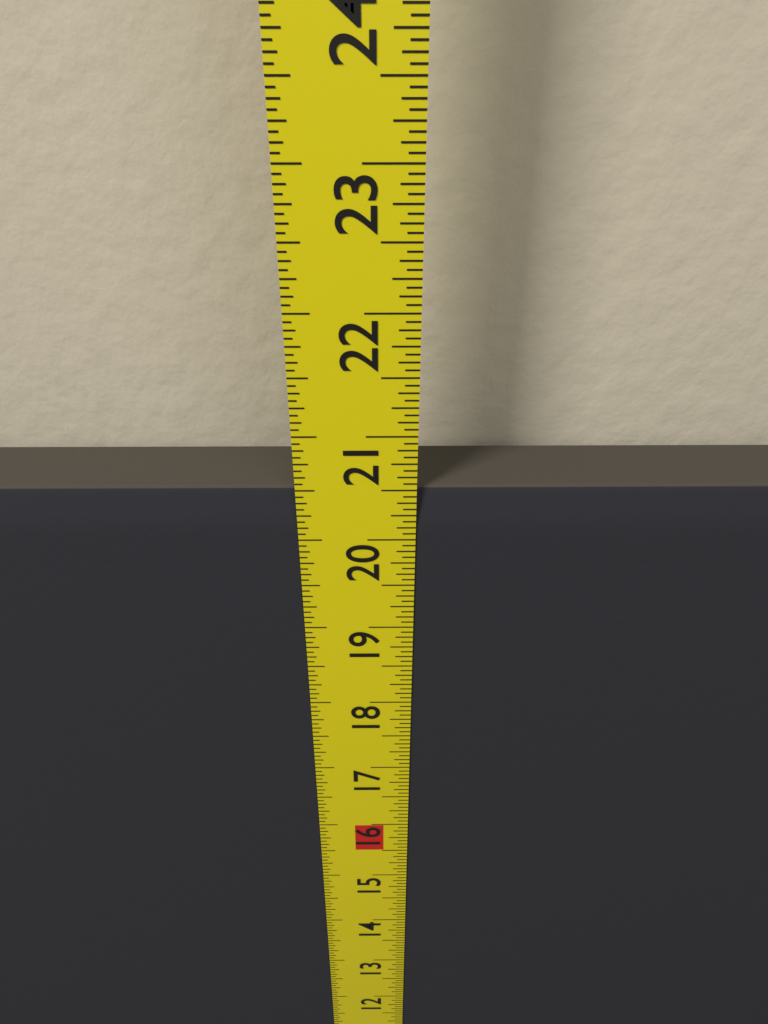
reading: 20.5000 in
